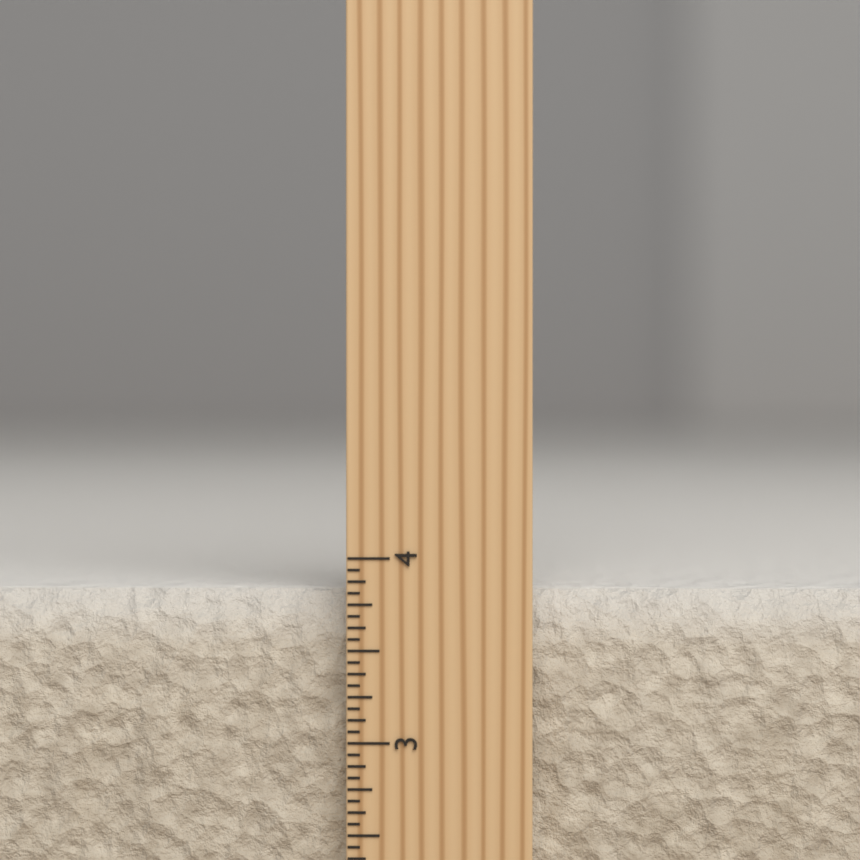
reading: 3.8125 inch
